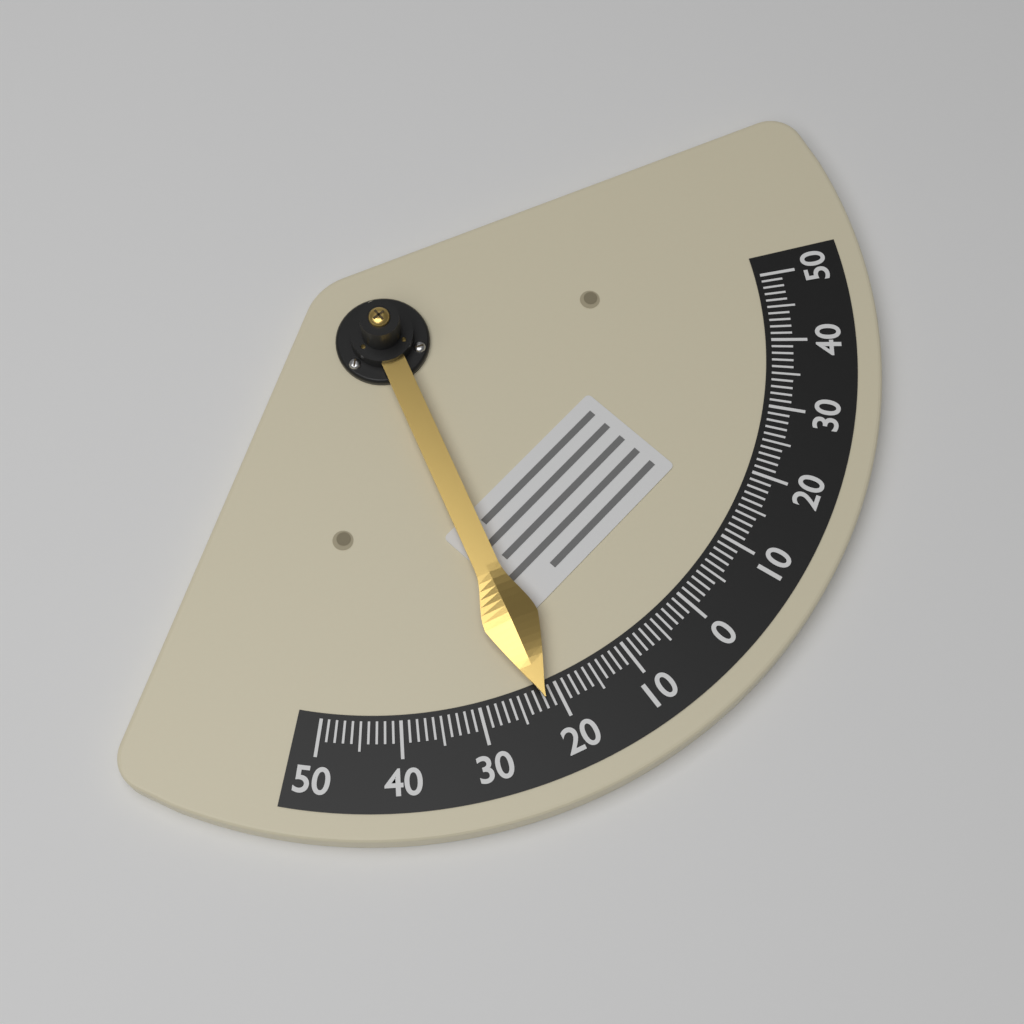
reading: -22 (no unit)
